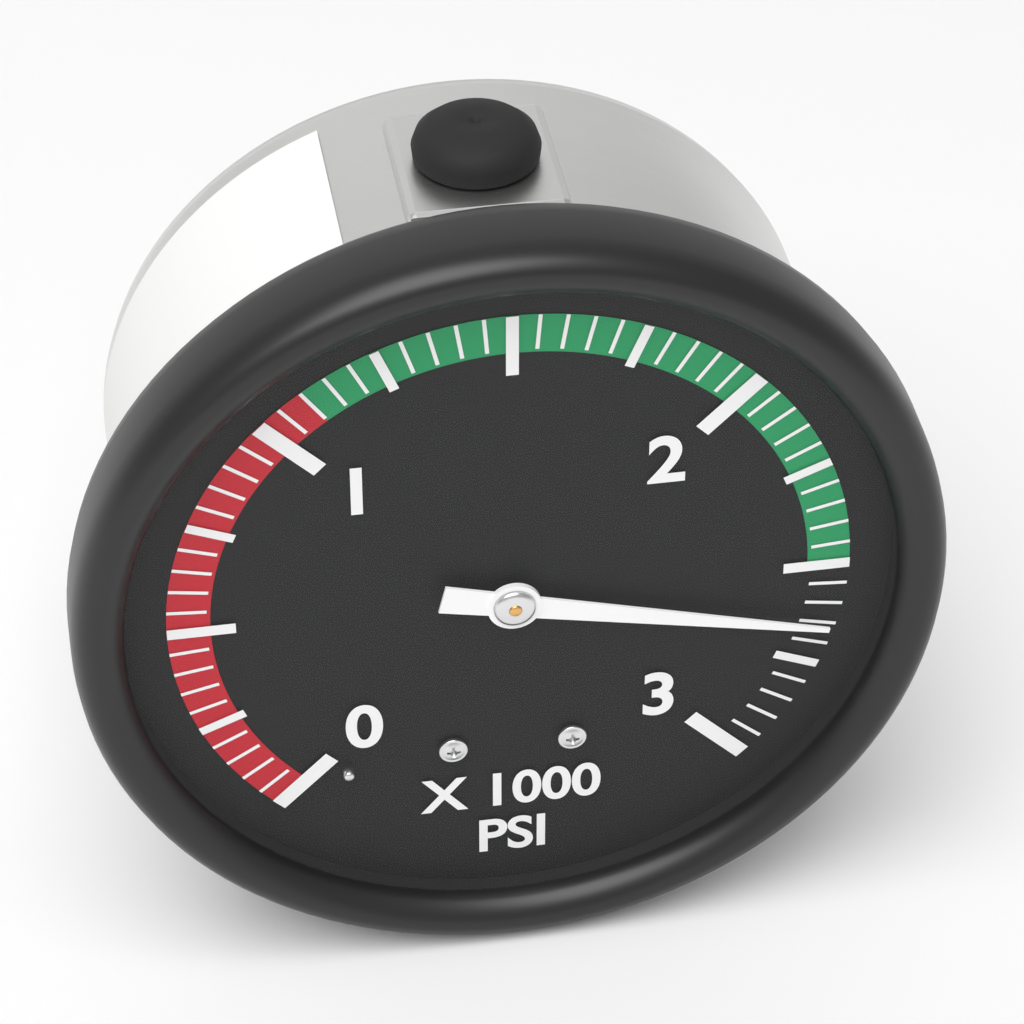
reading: 2650 psi
